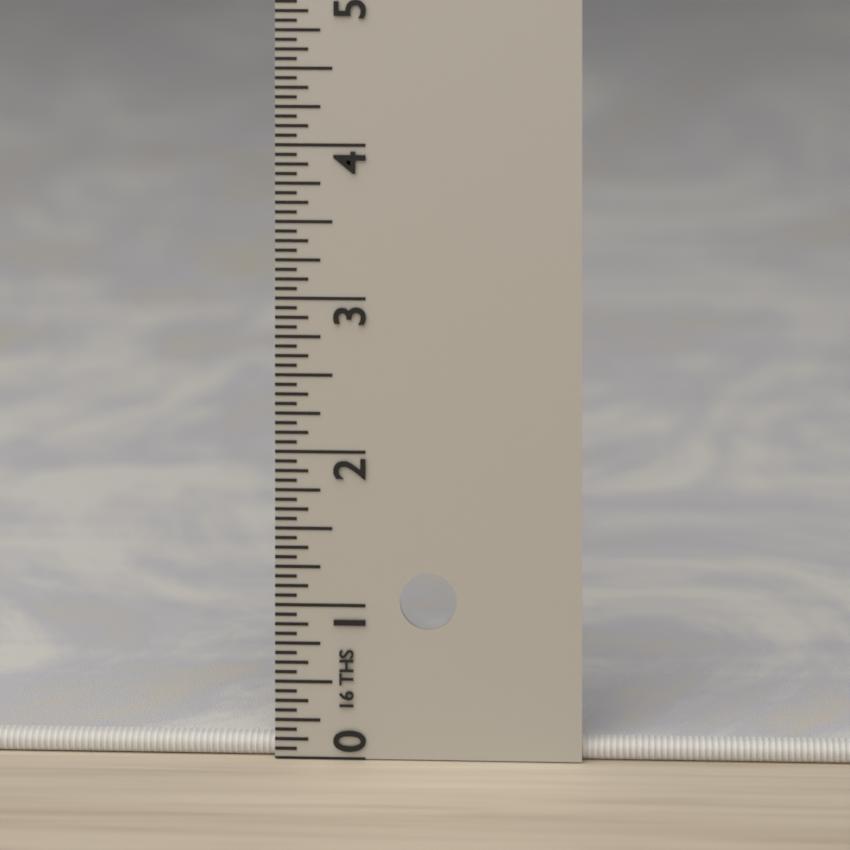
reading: 0.1250 in
